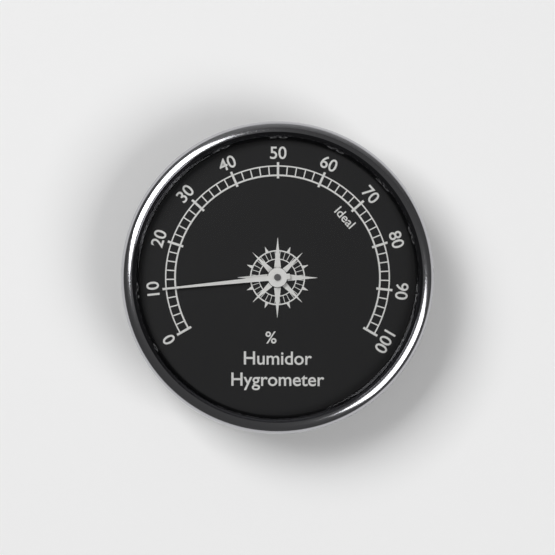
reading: 10 %
